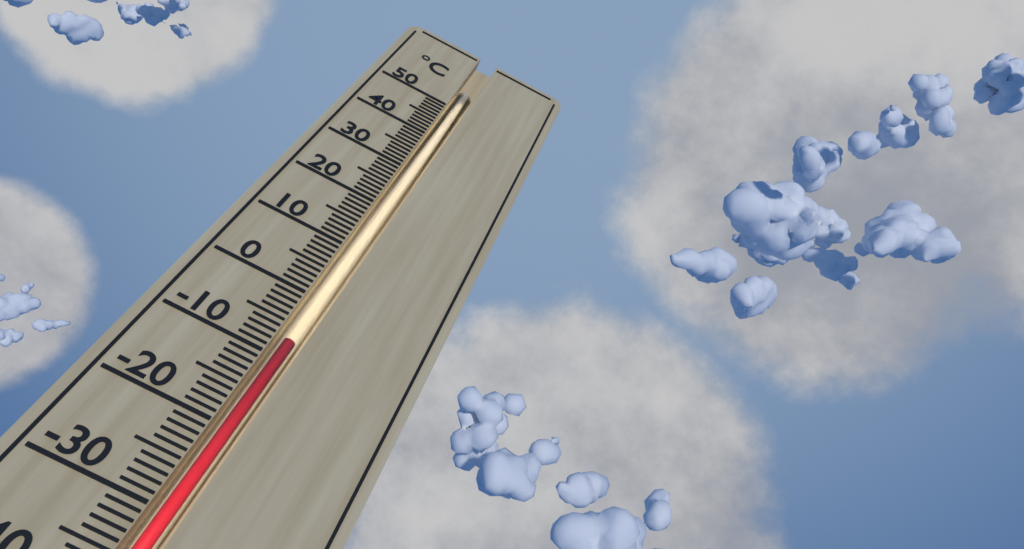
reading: -7 °C
